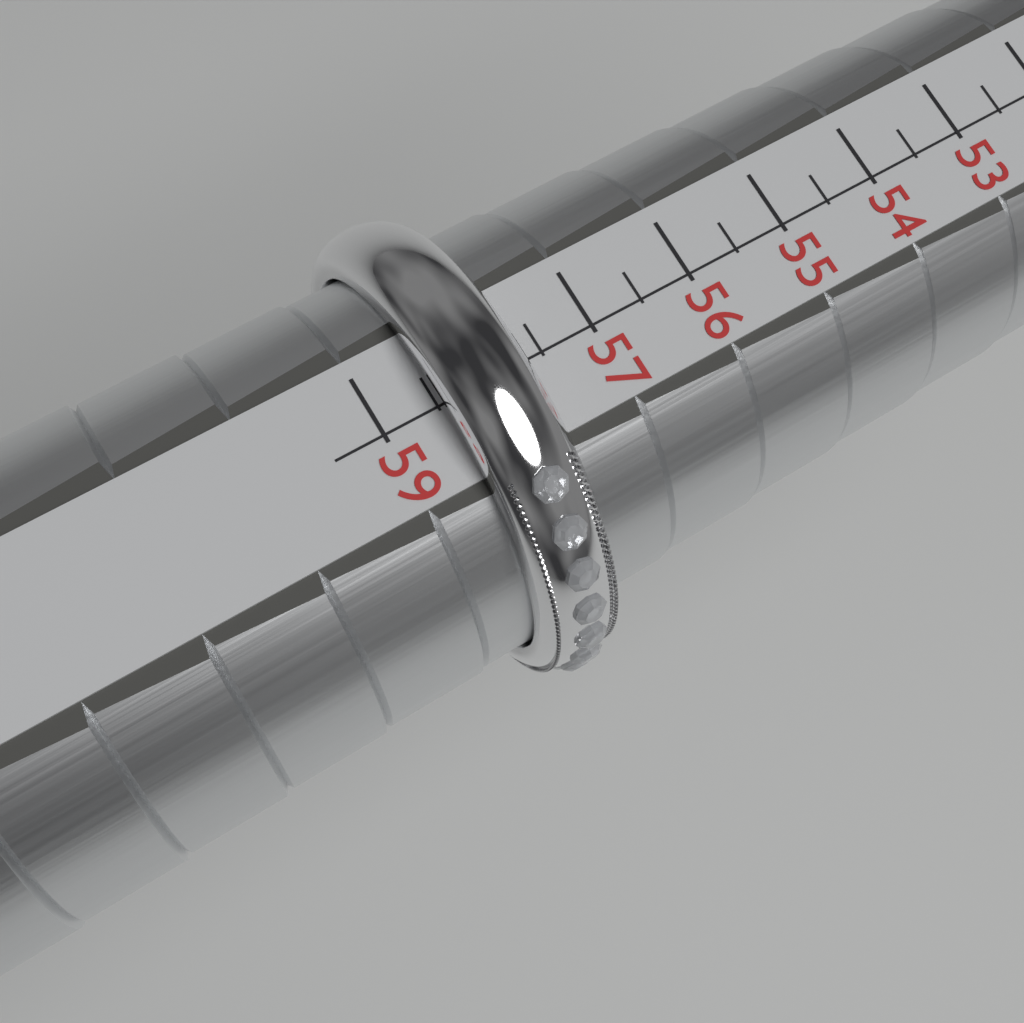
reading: 58.5 (no unit)
